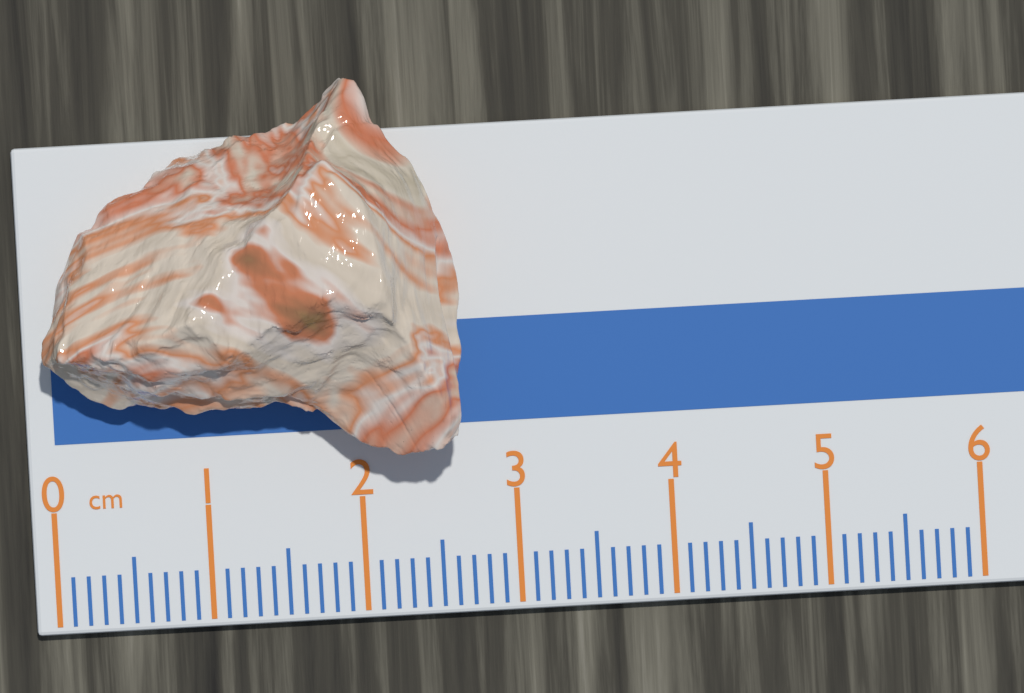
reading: 2.7 cm
